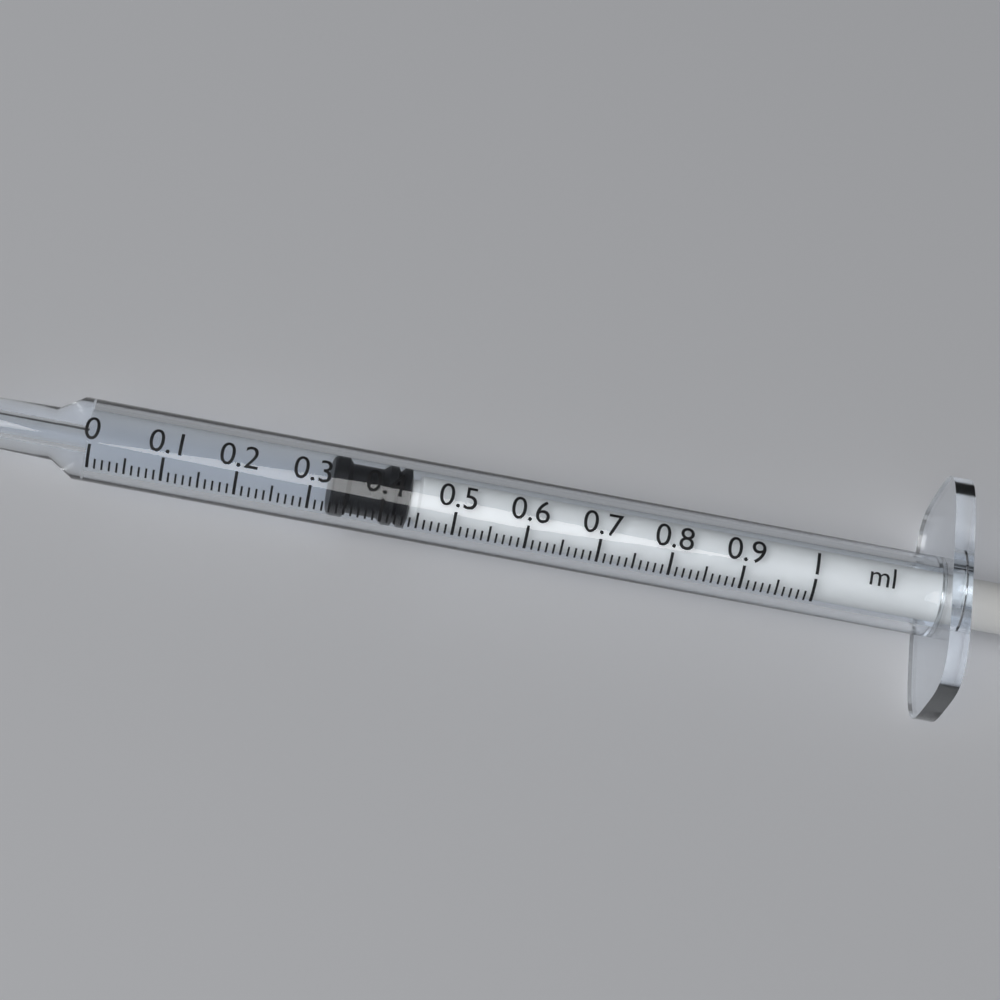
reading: 0.33 ml
